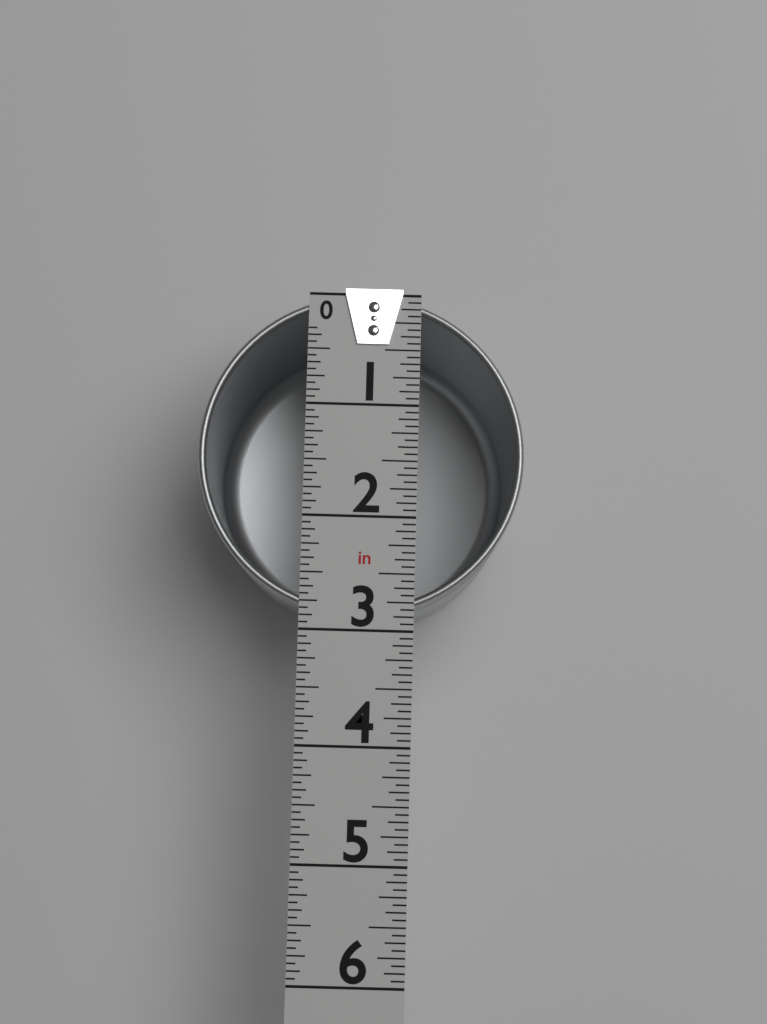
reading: 2.8750 in
